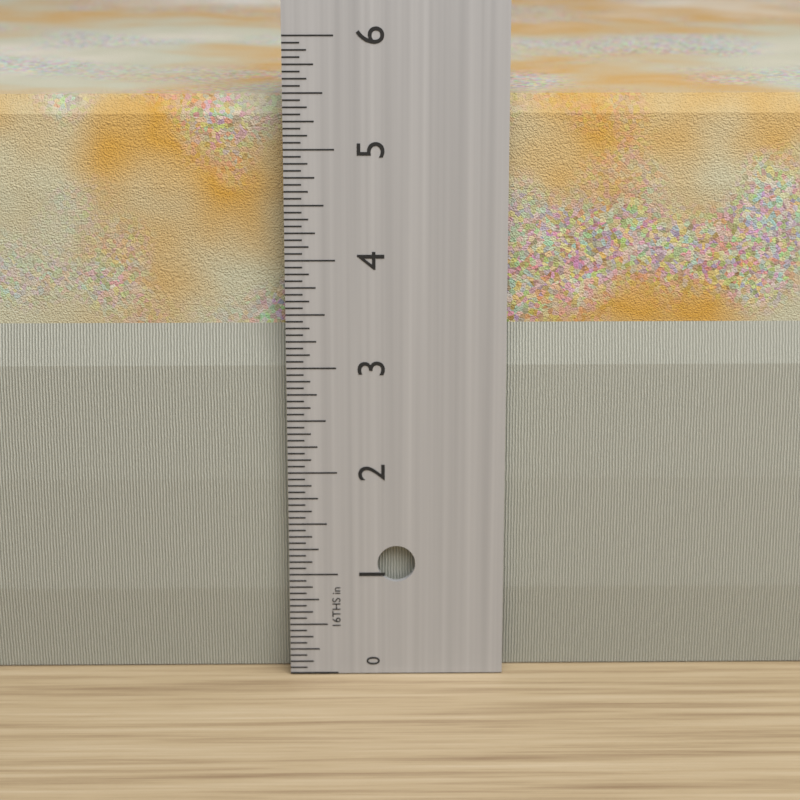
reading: 5.4375 in
